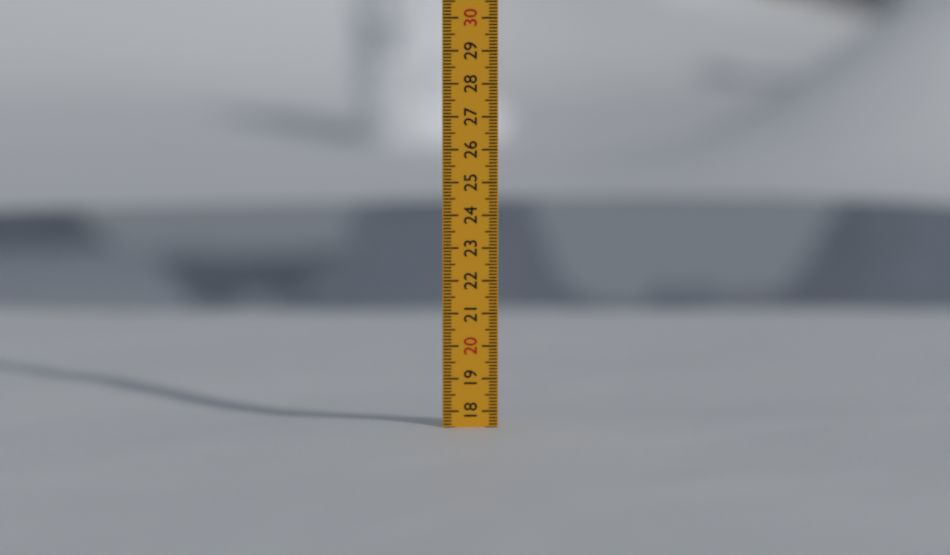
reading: 17.5 (no unit)
